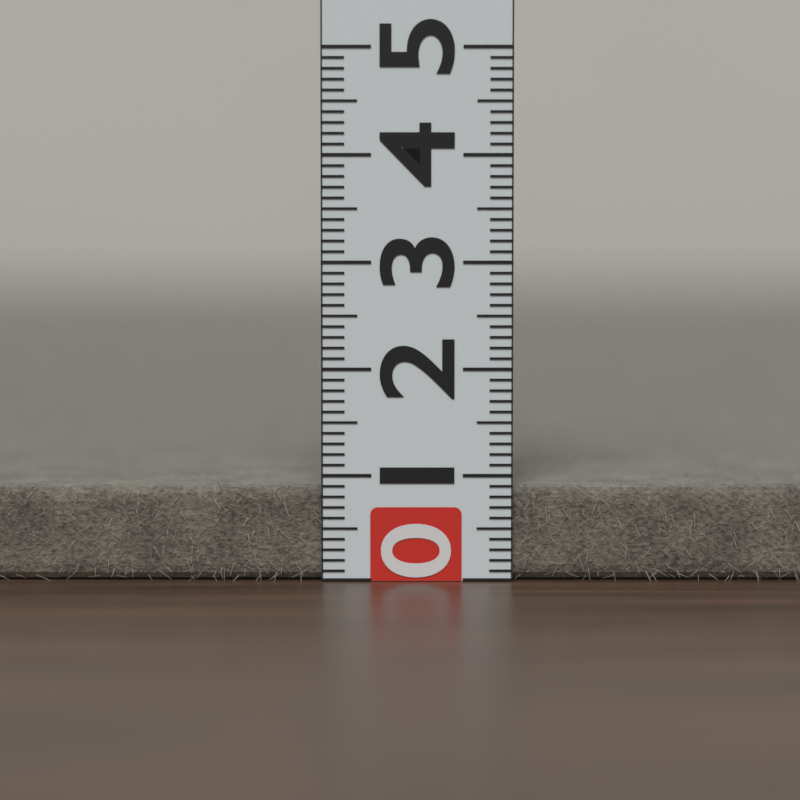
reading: 0.9 (no unit)
